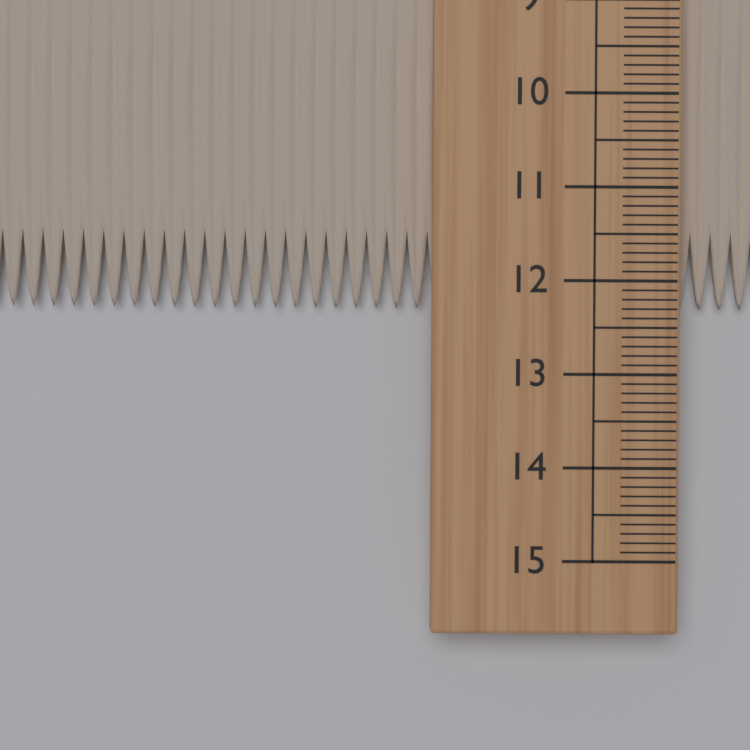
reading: 12.3 cm
